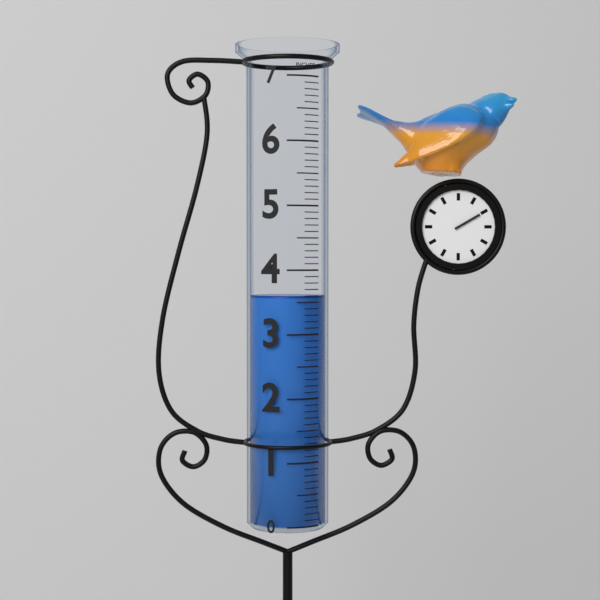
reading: 3.6 in
